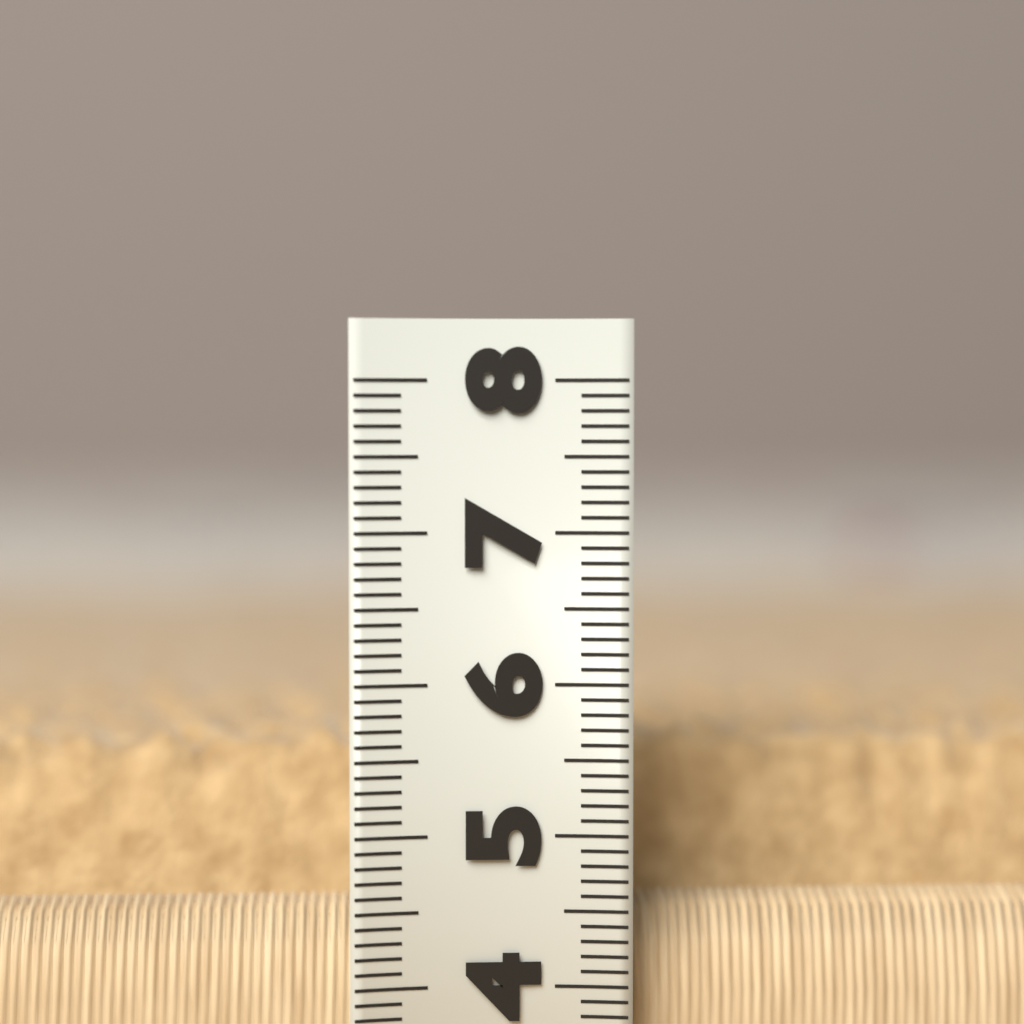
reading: 6.0 (no unit)
